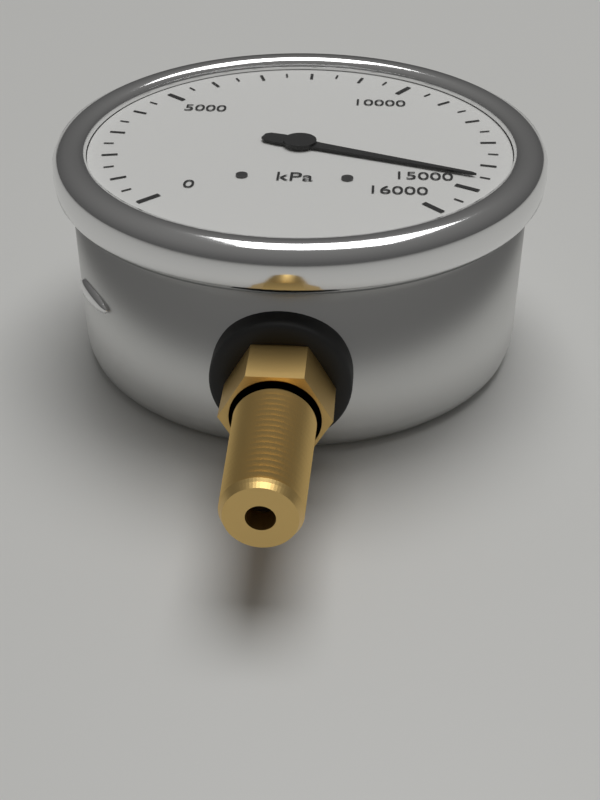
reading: 14500 kPa
